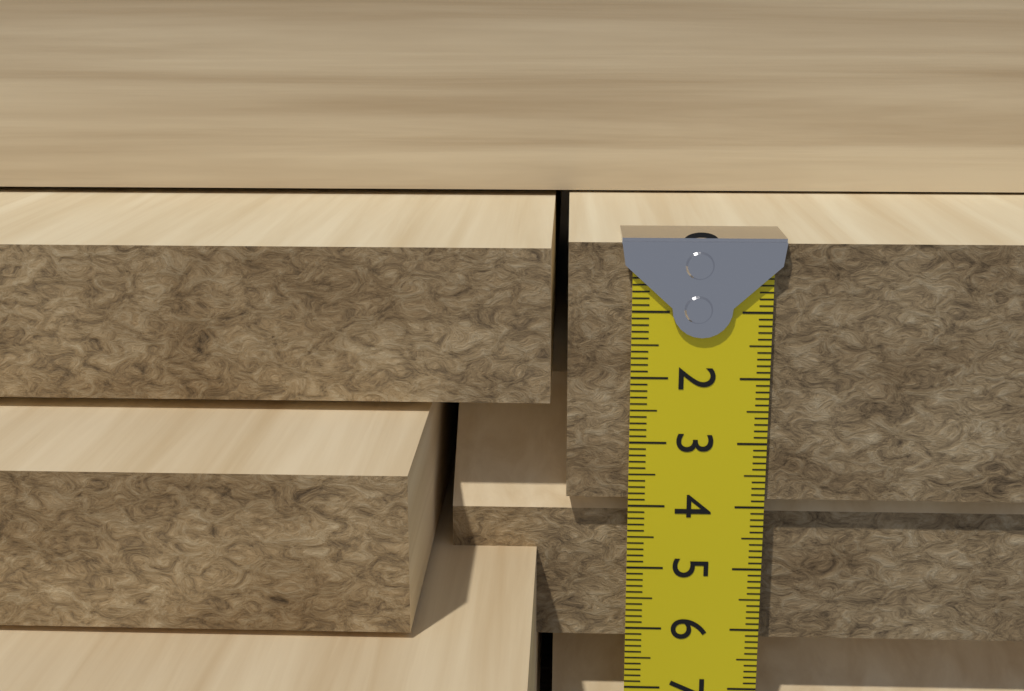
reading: 3.9 cm
